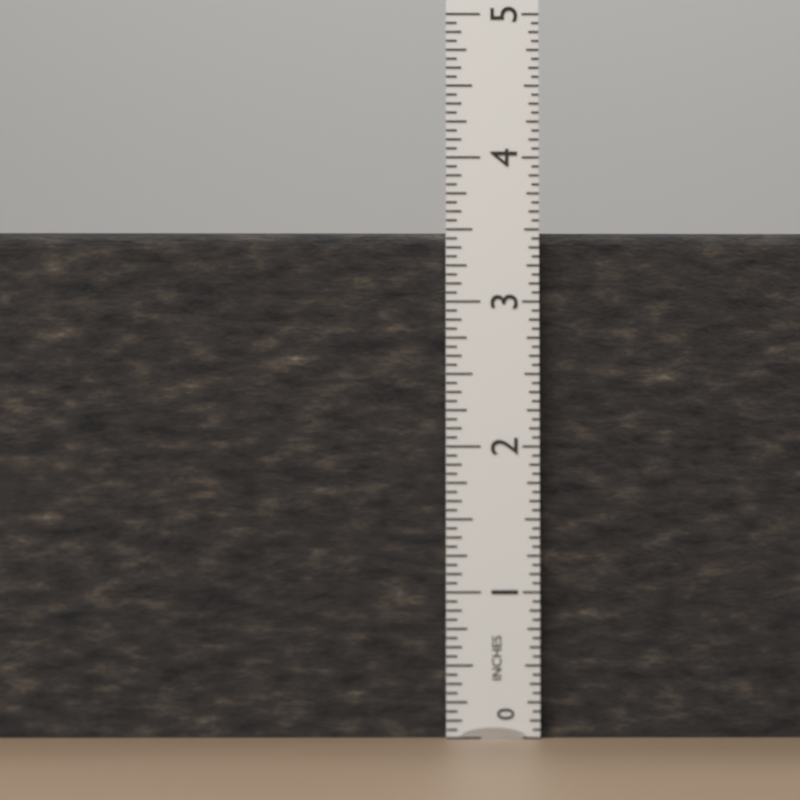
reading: 3.5000 in
